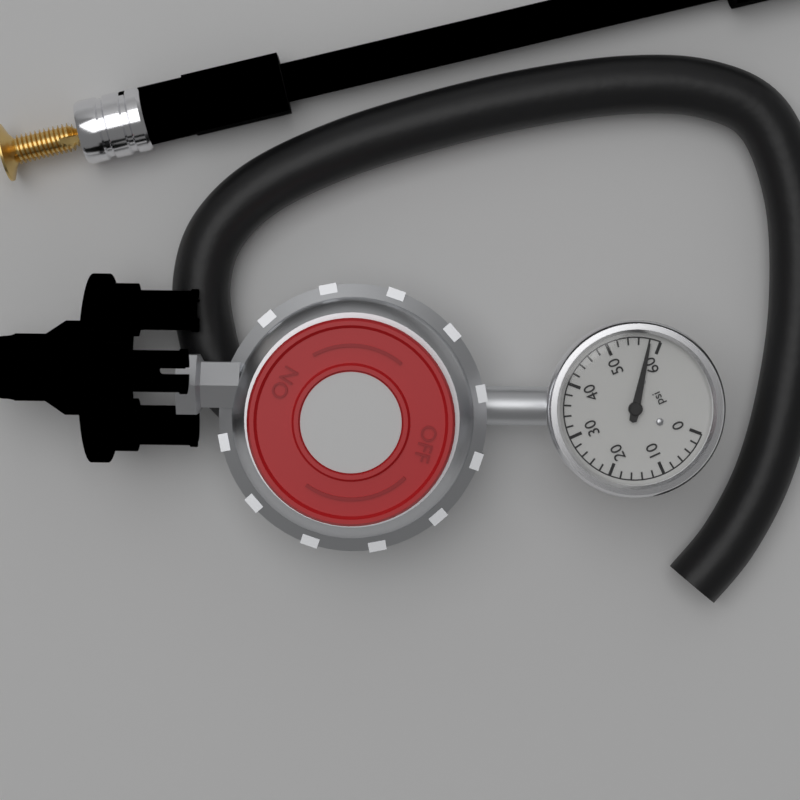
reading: 58 psi
